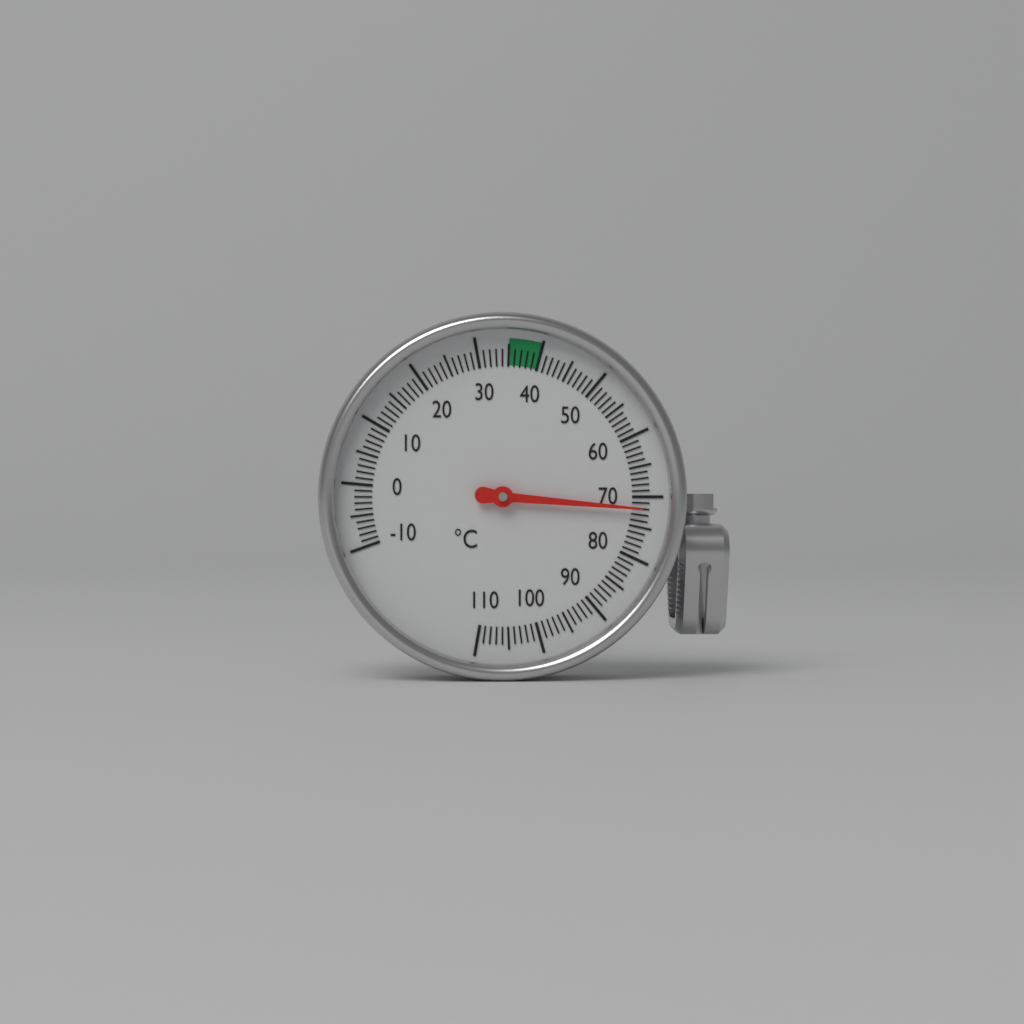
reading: 72 °C
